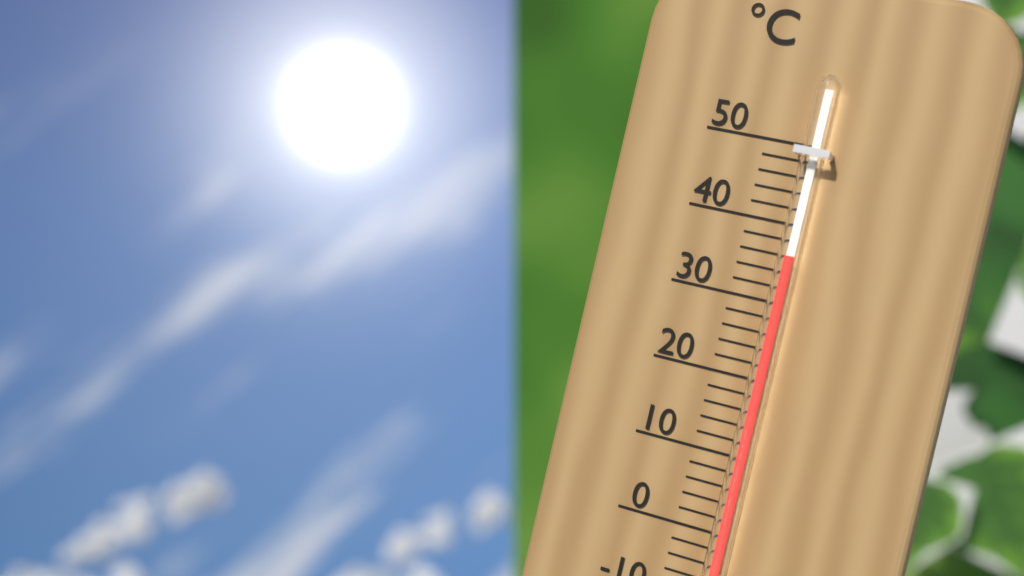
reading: 36 °C
